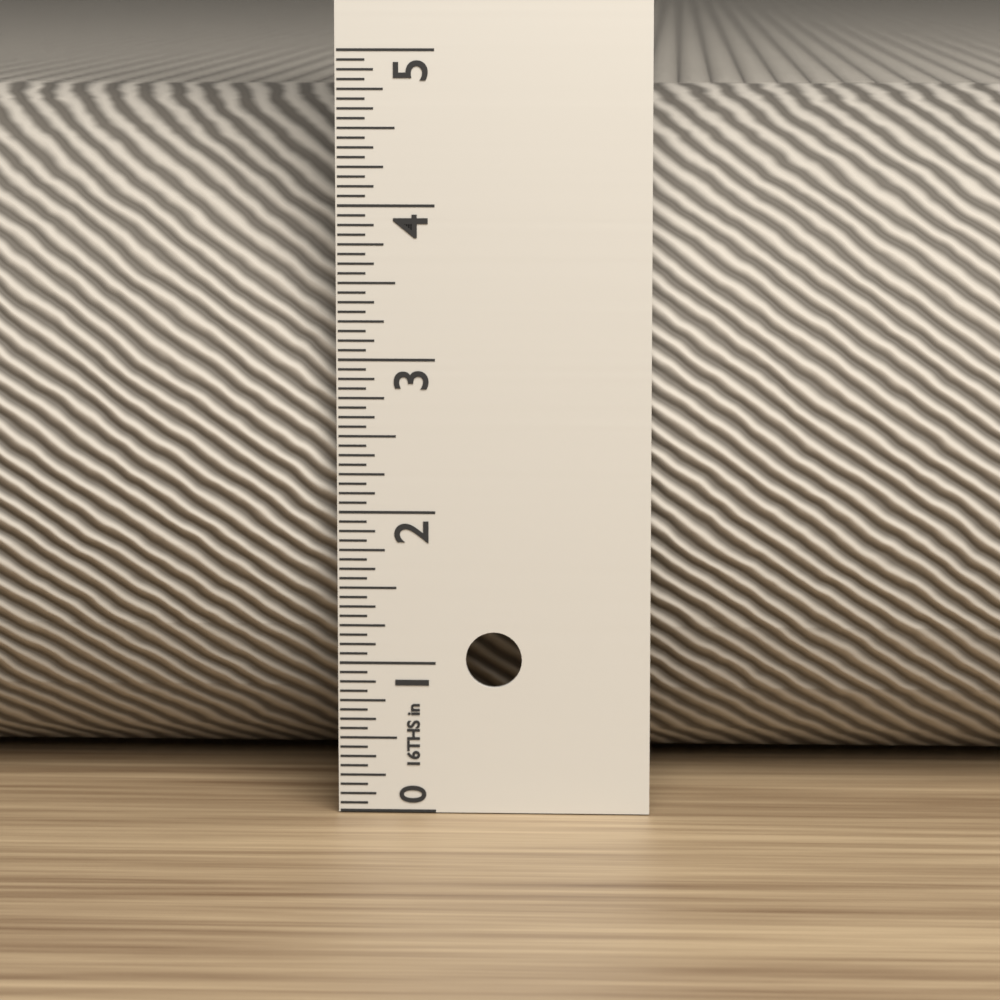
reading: 4.6875 in
